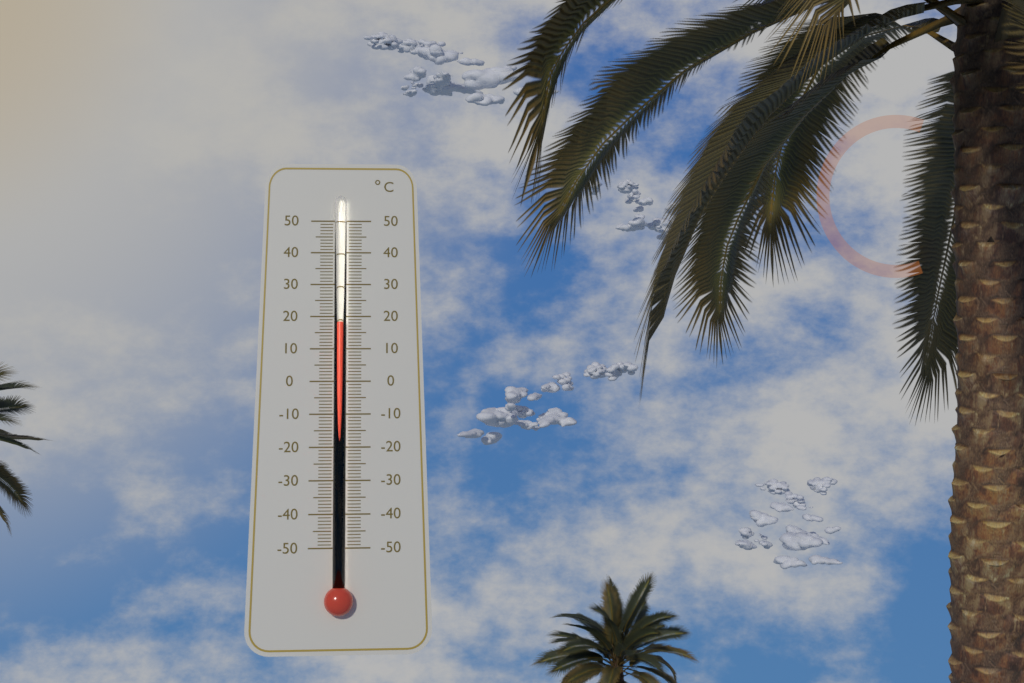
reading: 18 °C
